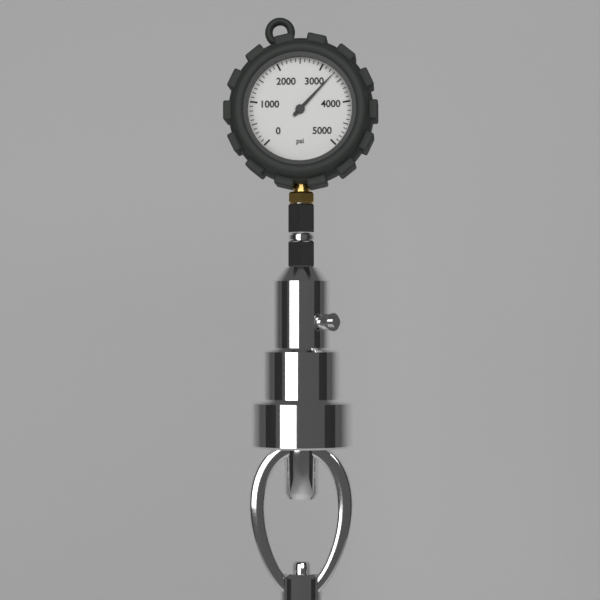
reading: 3300 psi
